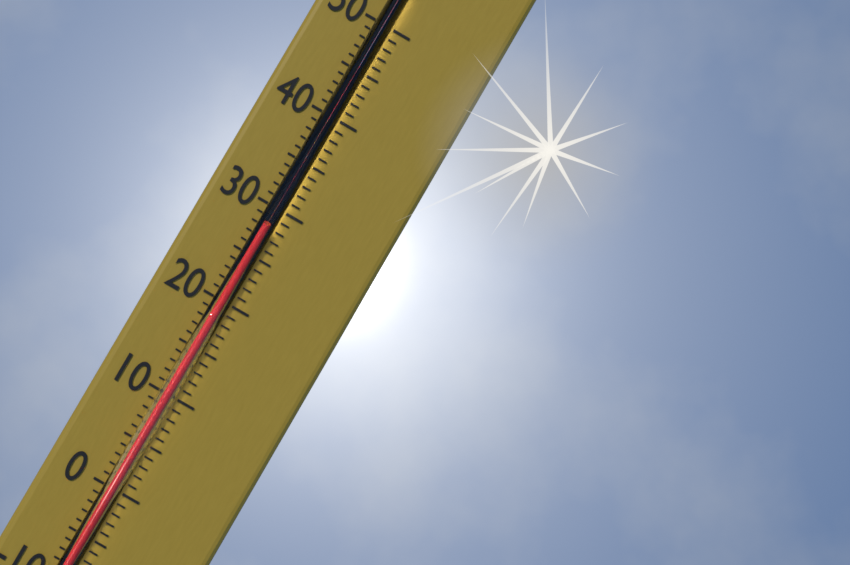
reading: 28 °C
